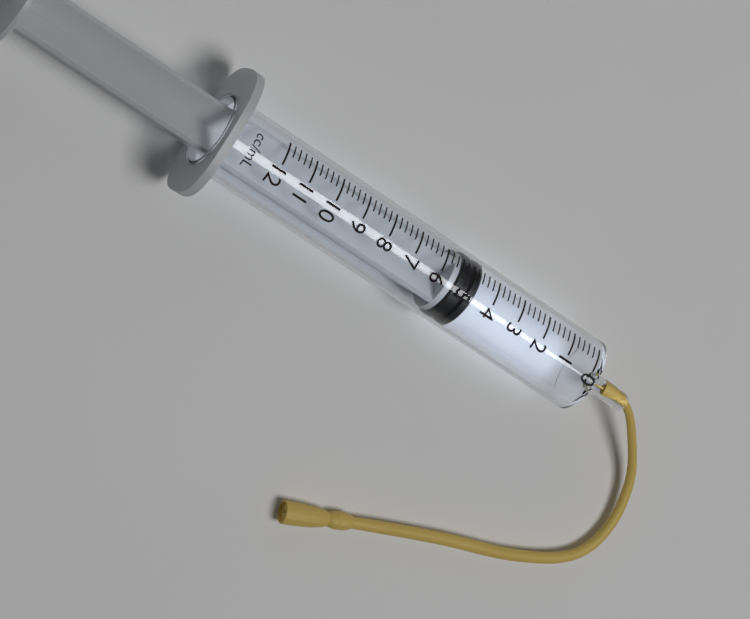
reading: 4.6 ml
